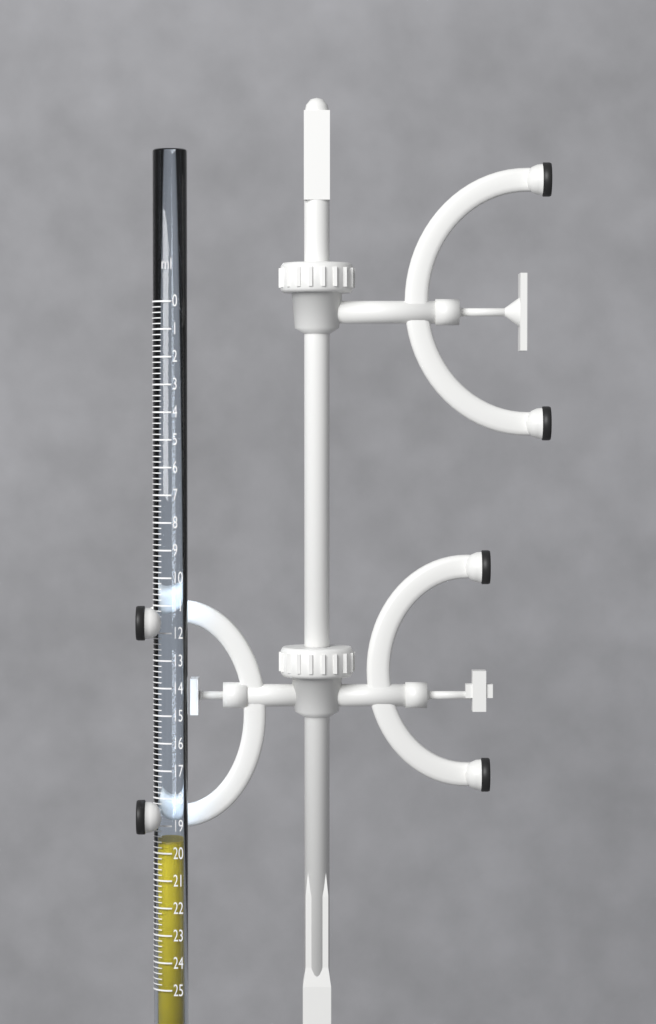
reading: 19.6 ml
